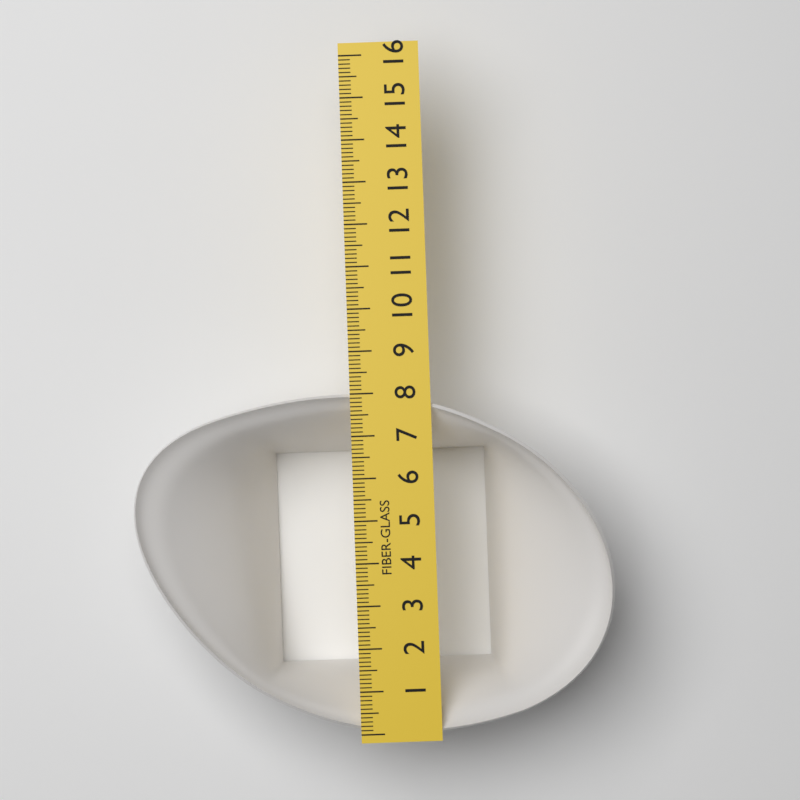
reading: 8.0 (no unit)
